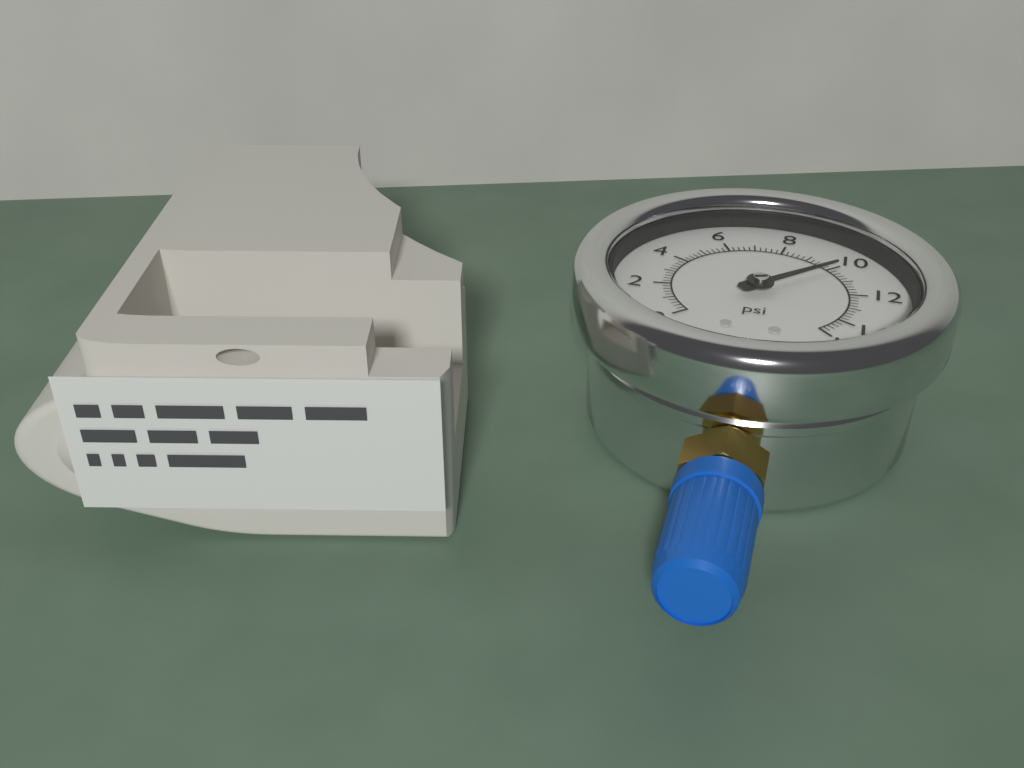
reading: 10.0 psi
